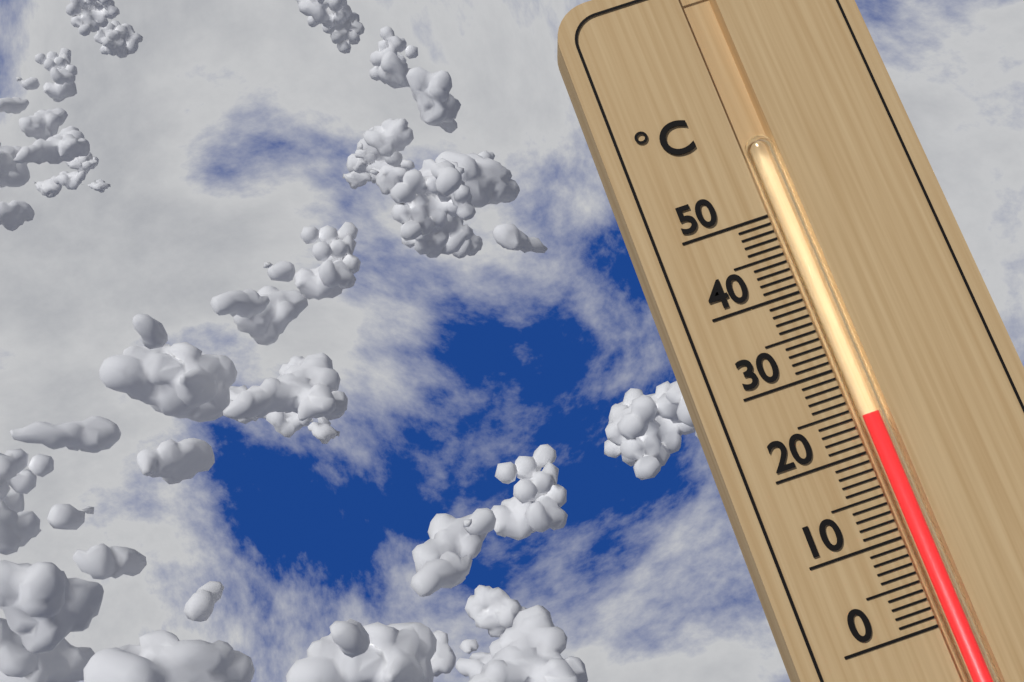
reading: 24 °C
